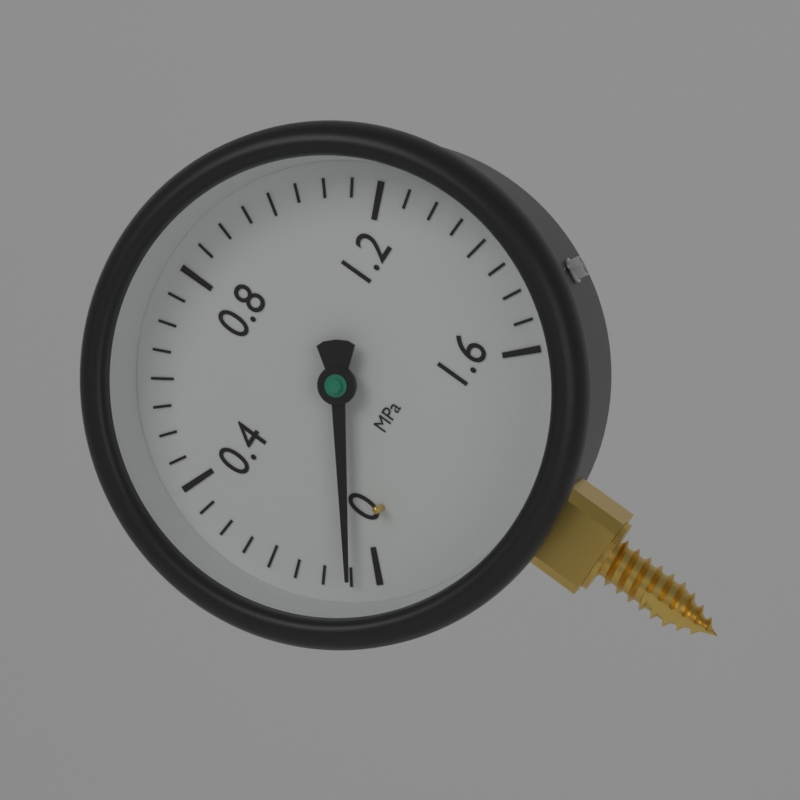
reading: 0.05 MPa
